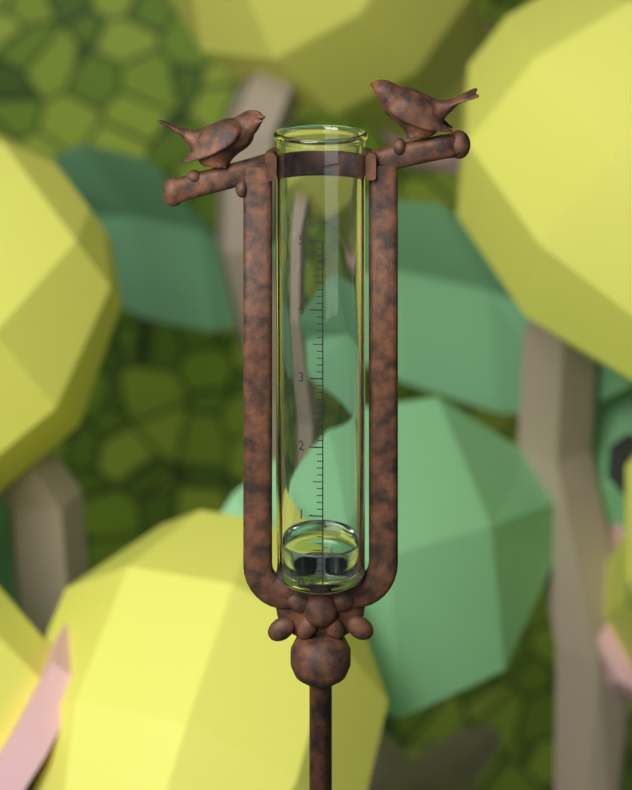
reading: 0.4 in
